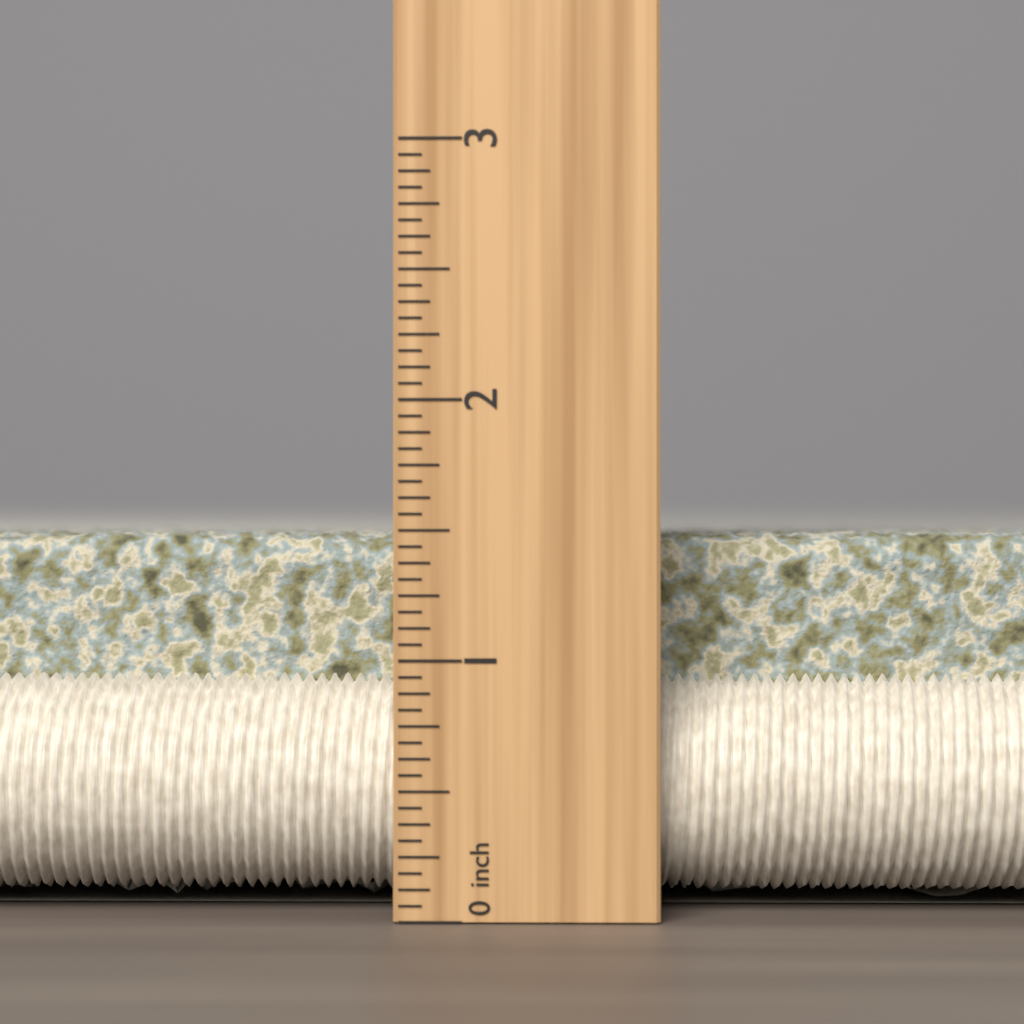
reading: 1.5000 inch
